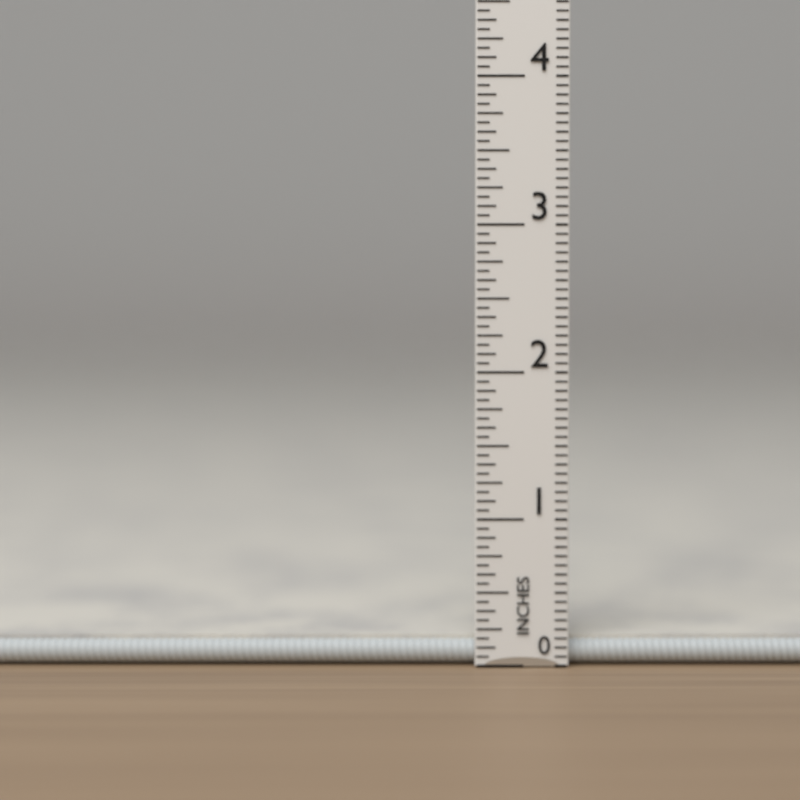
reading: 0.1875 in
